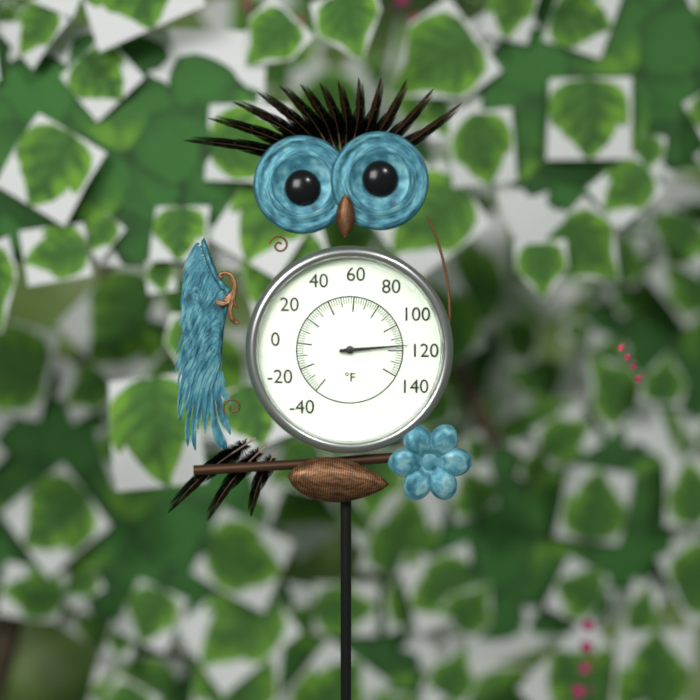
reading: 116 °F
